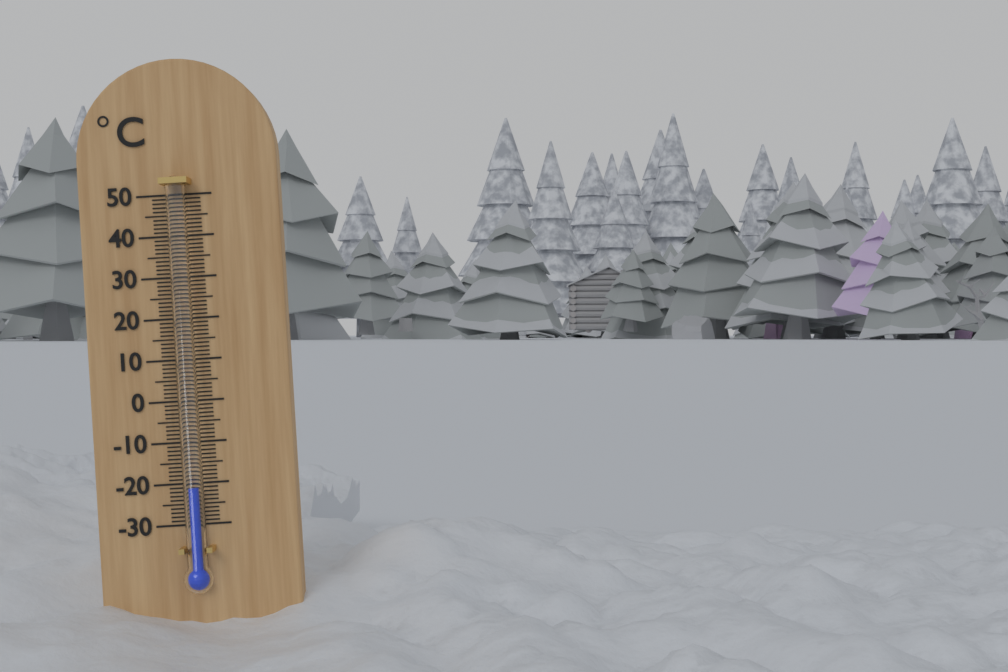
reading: -21 °C
